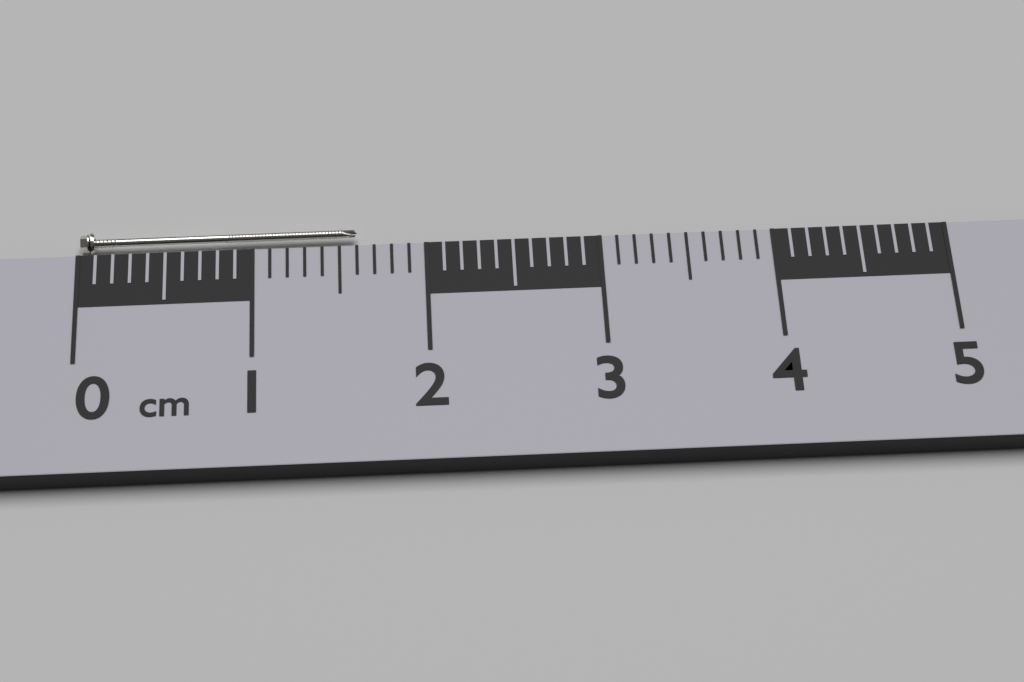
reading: 1.6 cm
